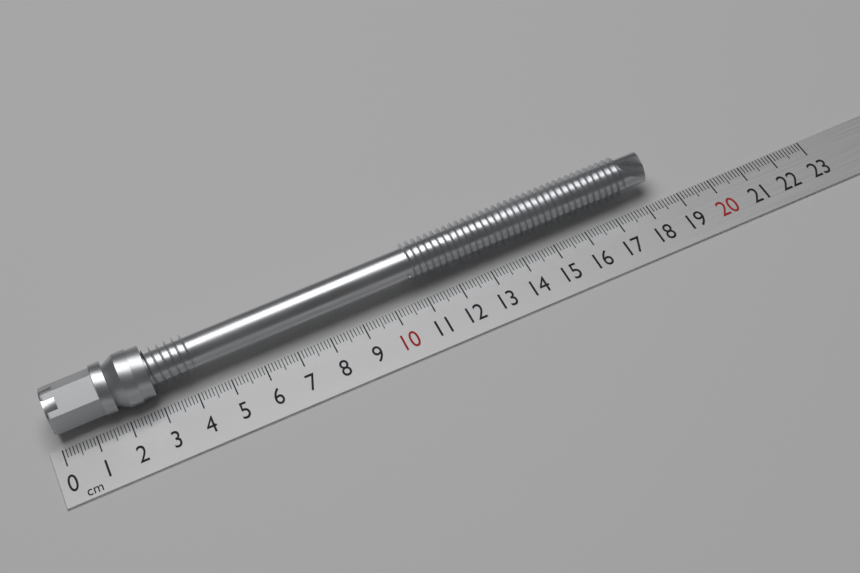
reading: 18.4 cm
